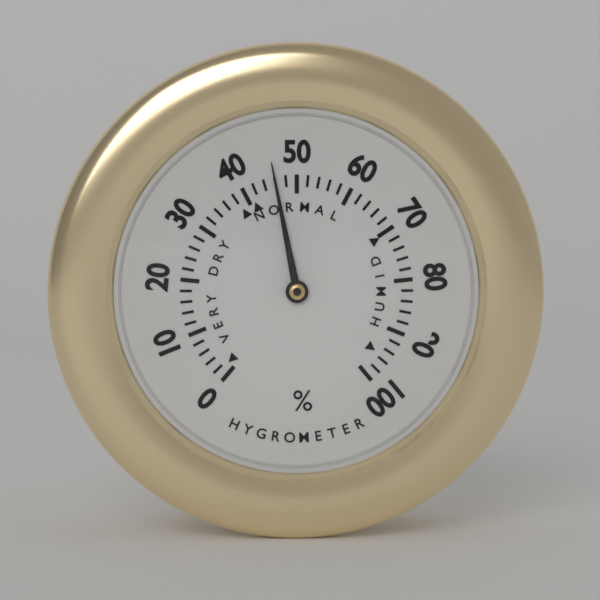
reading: 46 %
